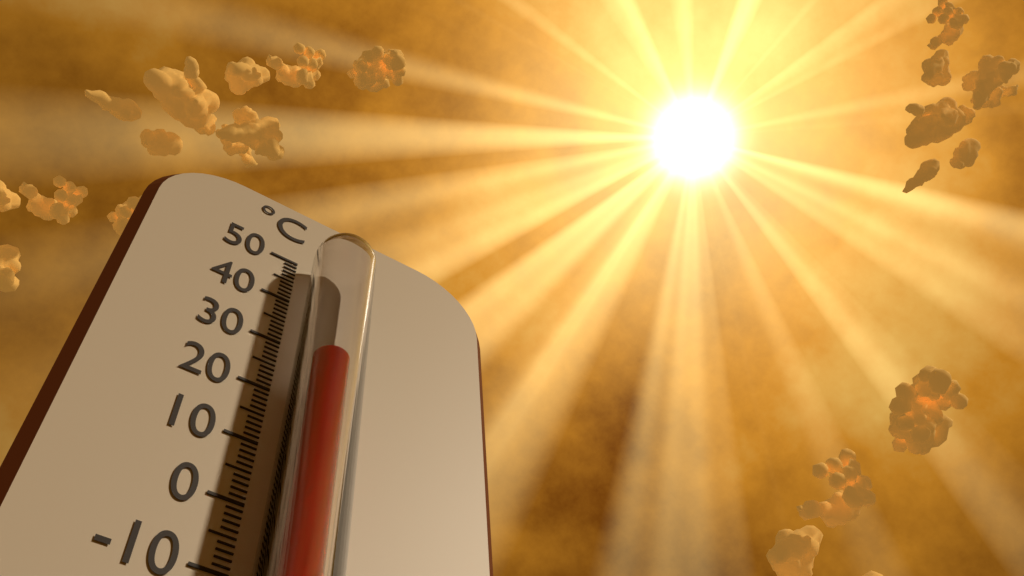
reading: 24 °C
